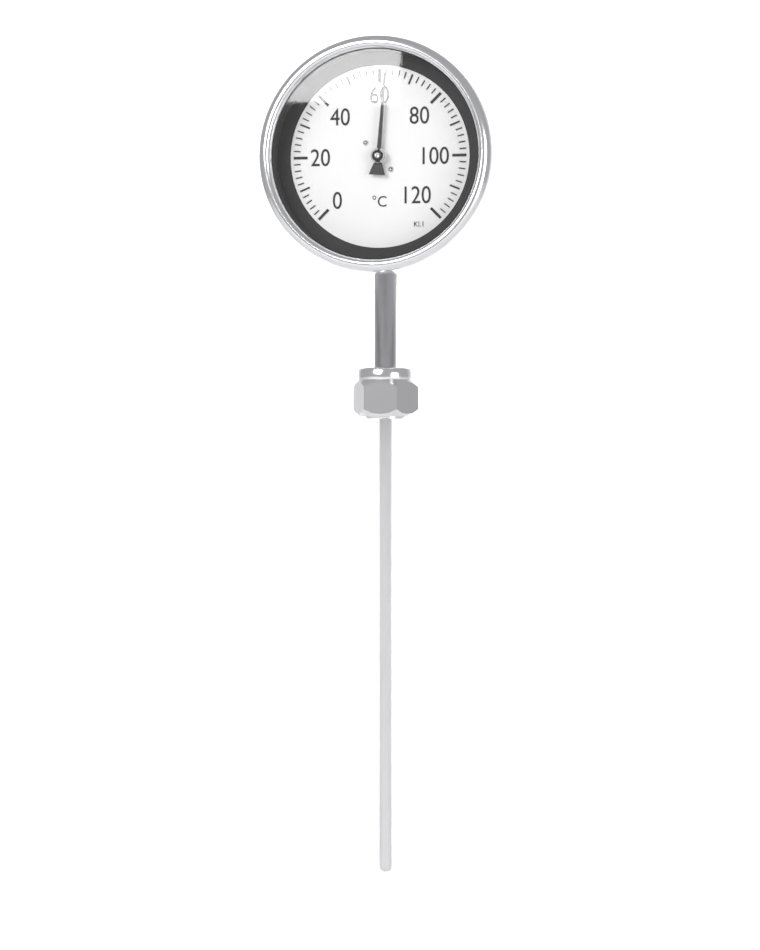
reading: 62 °C
